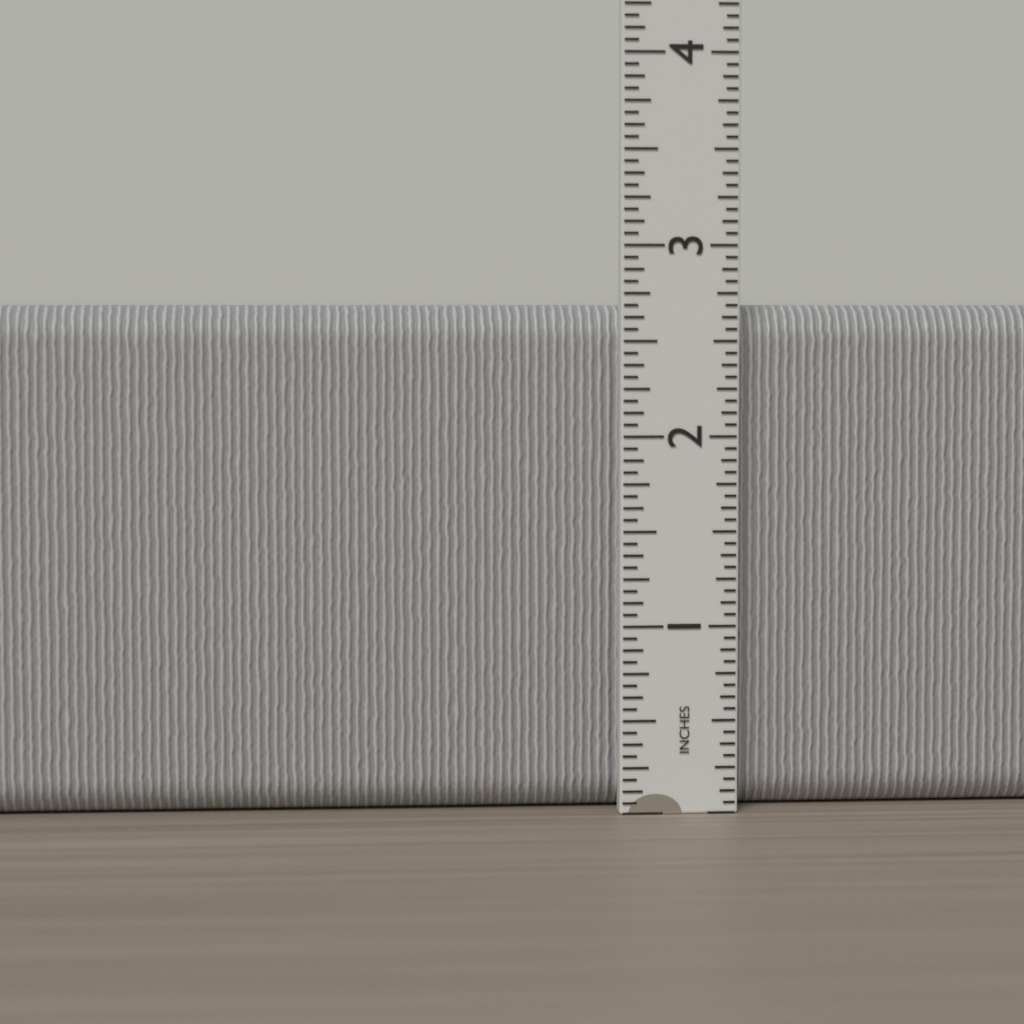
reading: 2.6875 in
